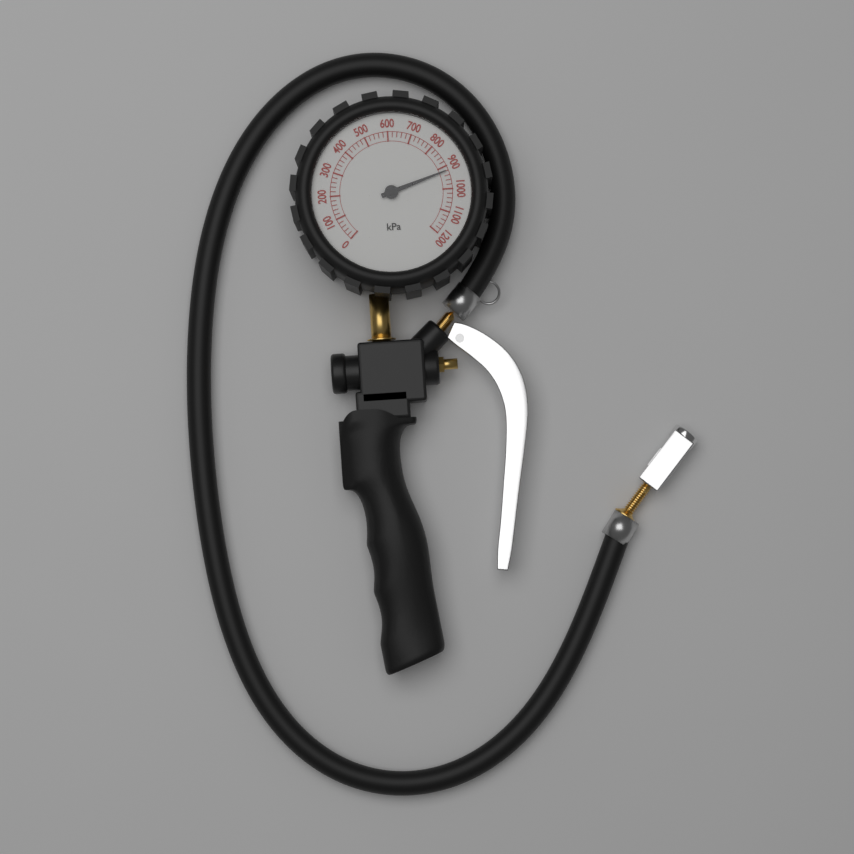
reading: 920 kPa
